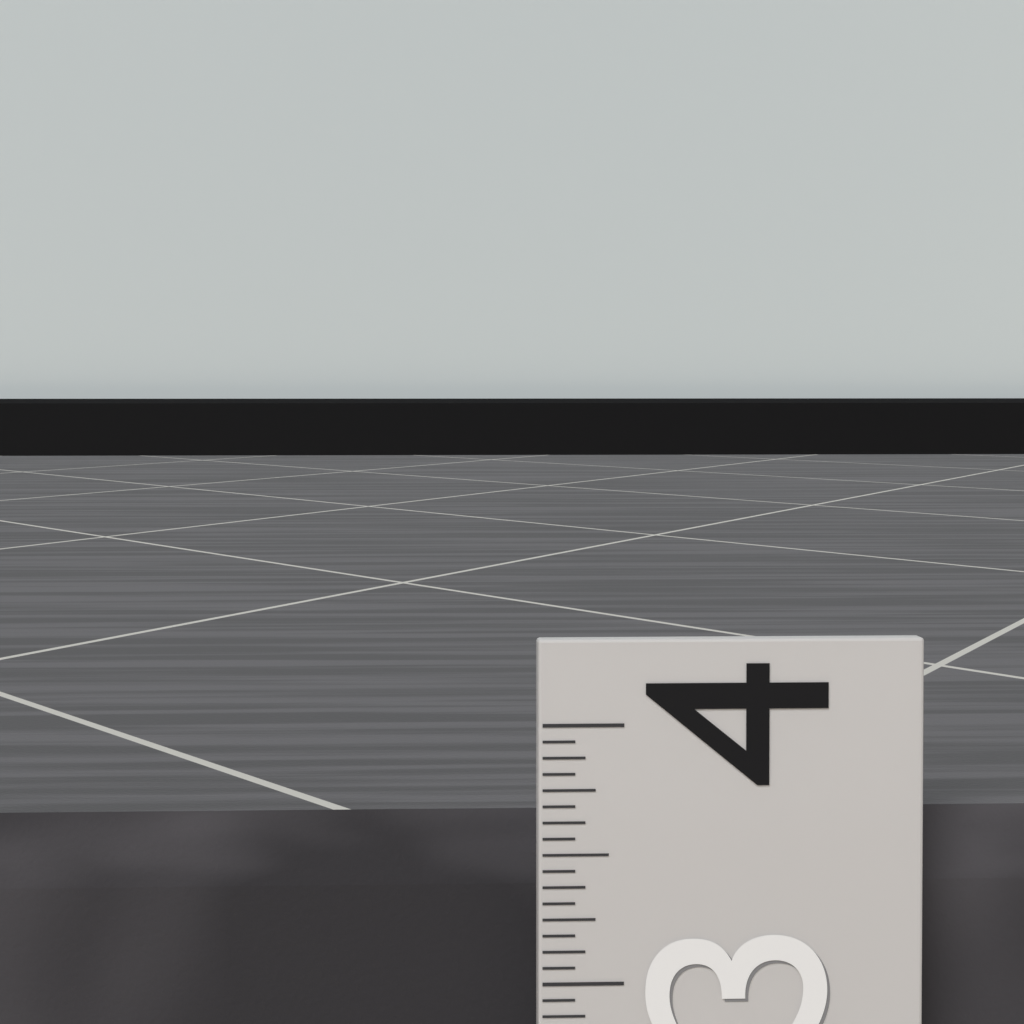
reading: 3.6250 (no unit)
